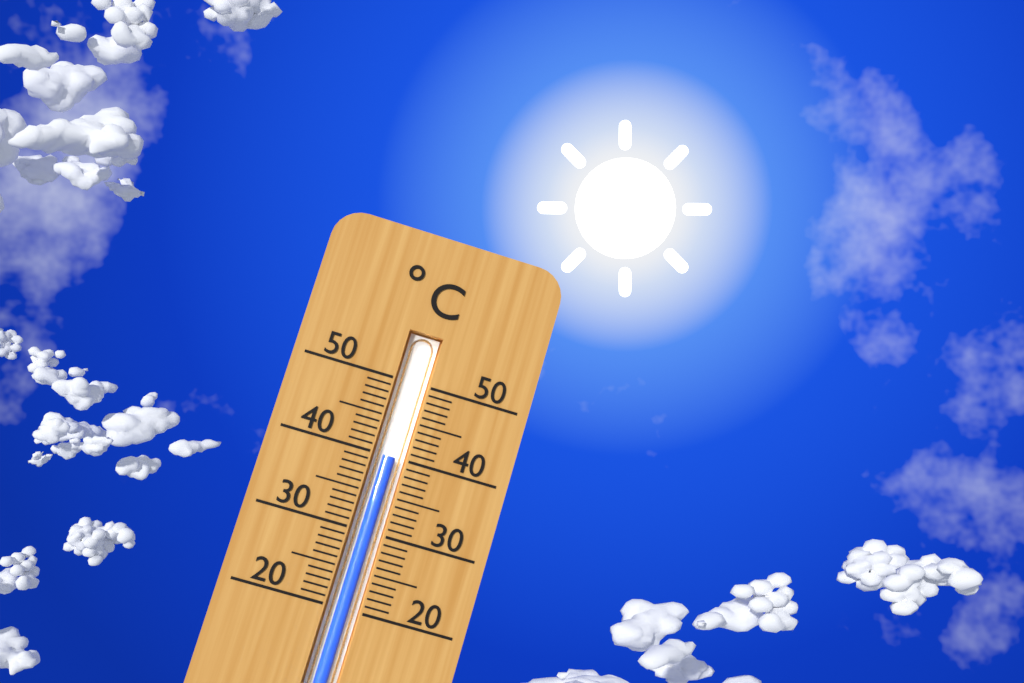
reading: 40 °C
